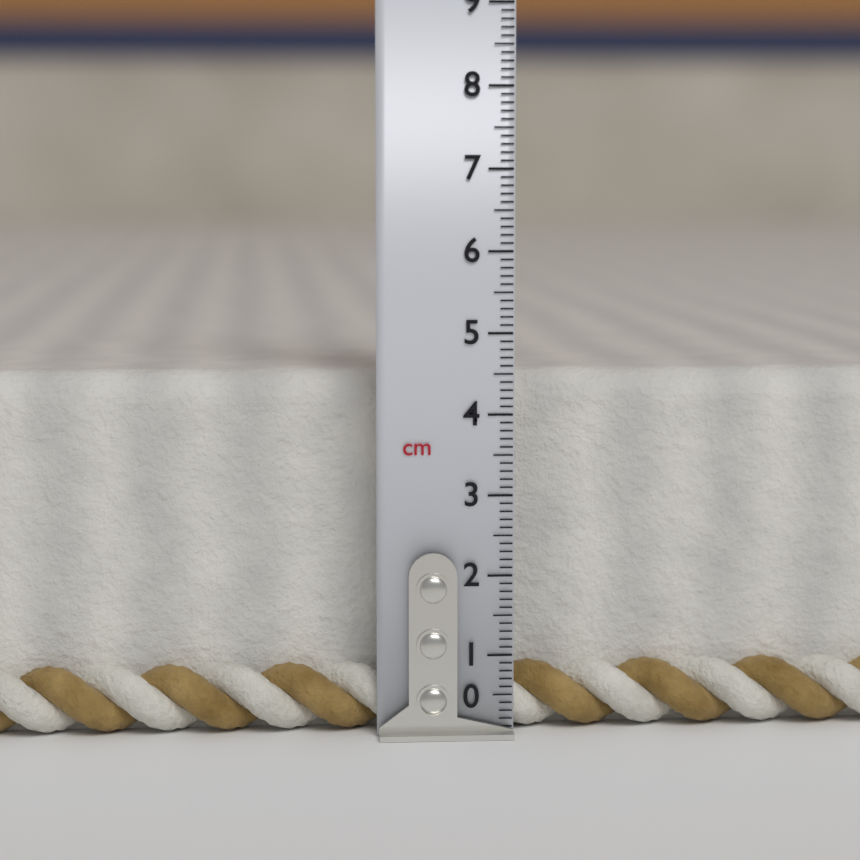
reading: 4.5 cm
